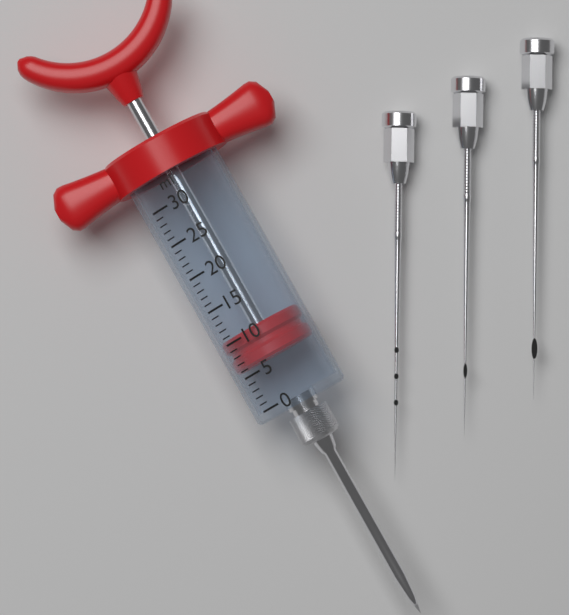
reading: 6 ml
